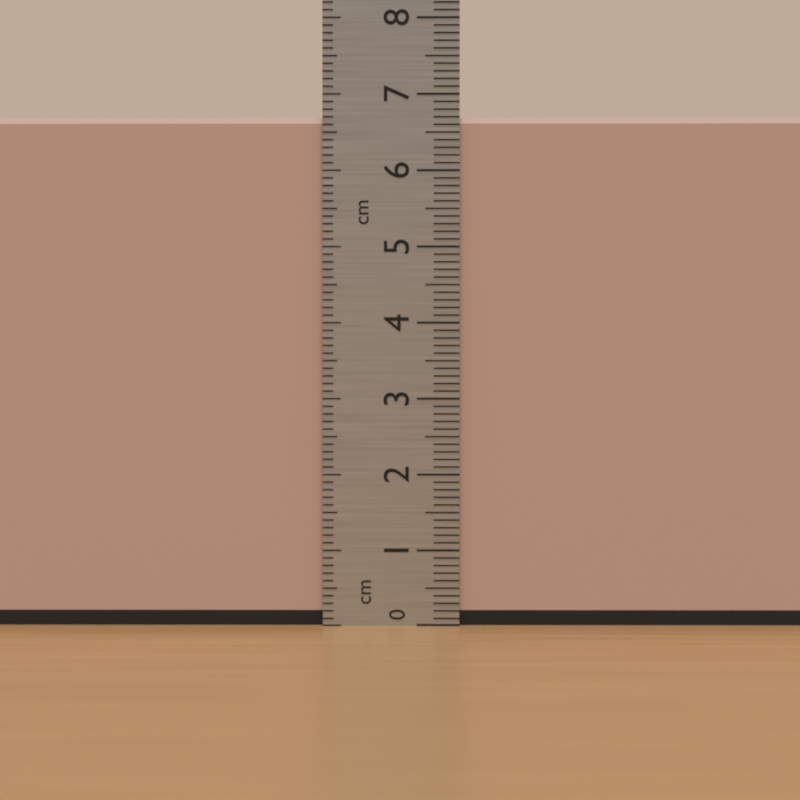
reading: 6.7 cm
